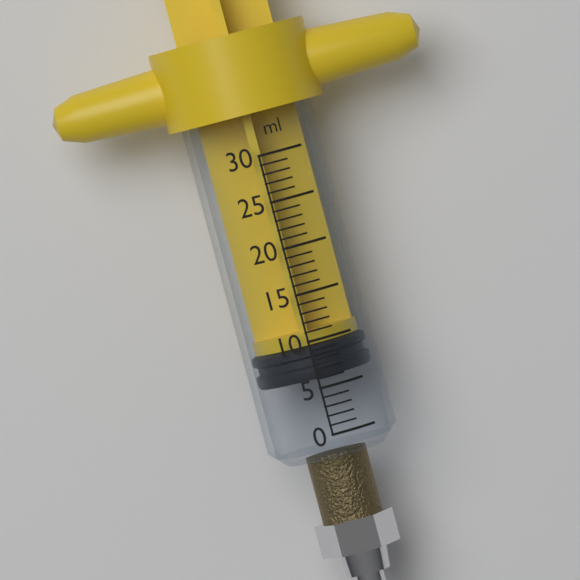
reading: 6 ml
